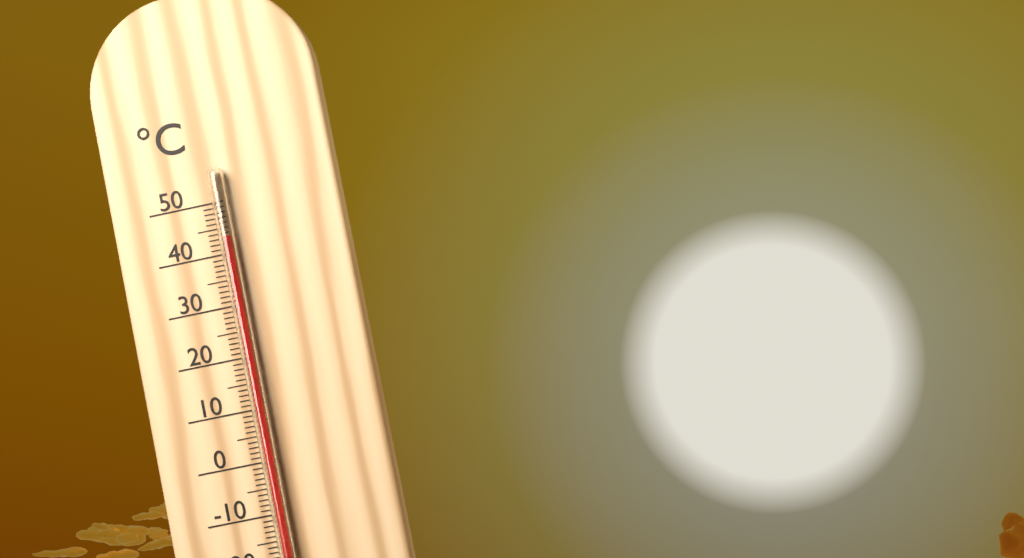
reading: 43 °C
